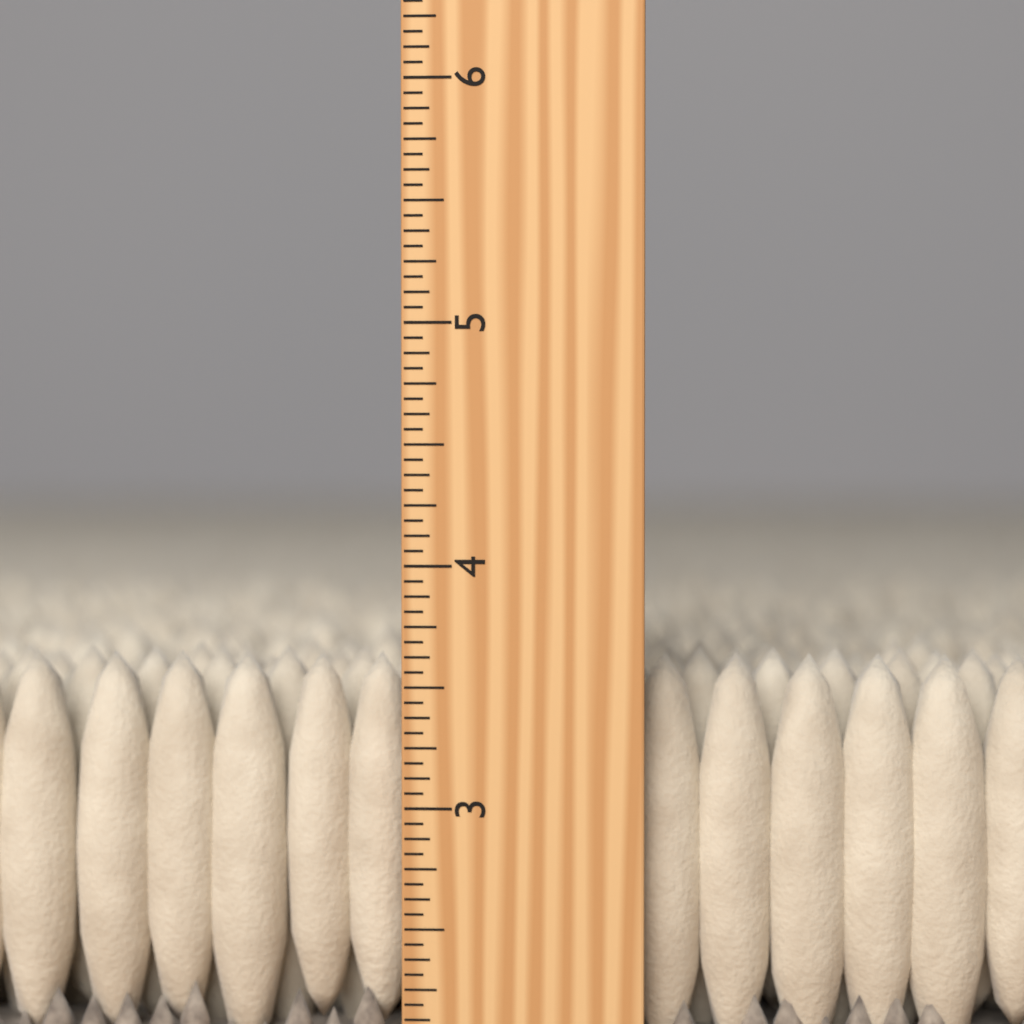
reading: 3.6250 inch
